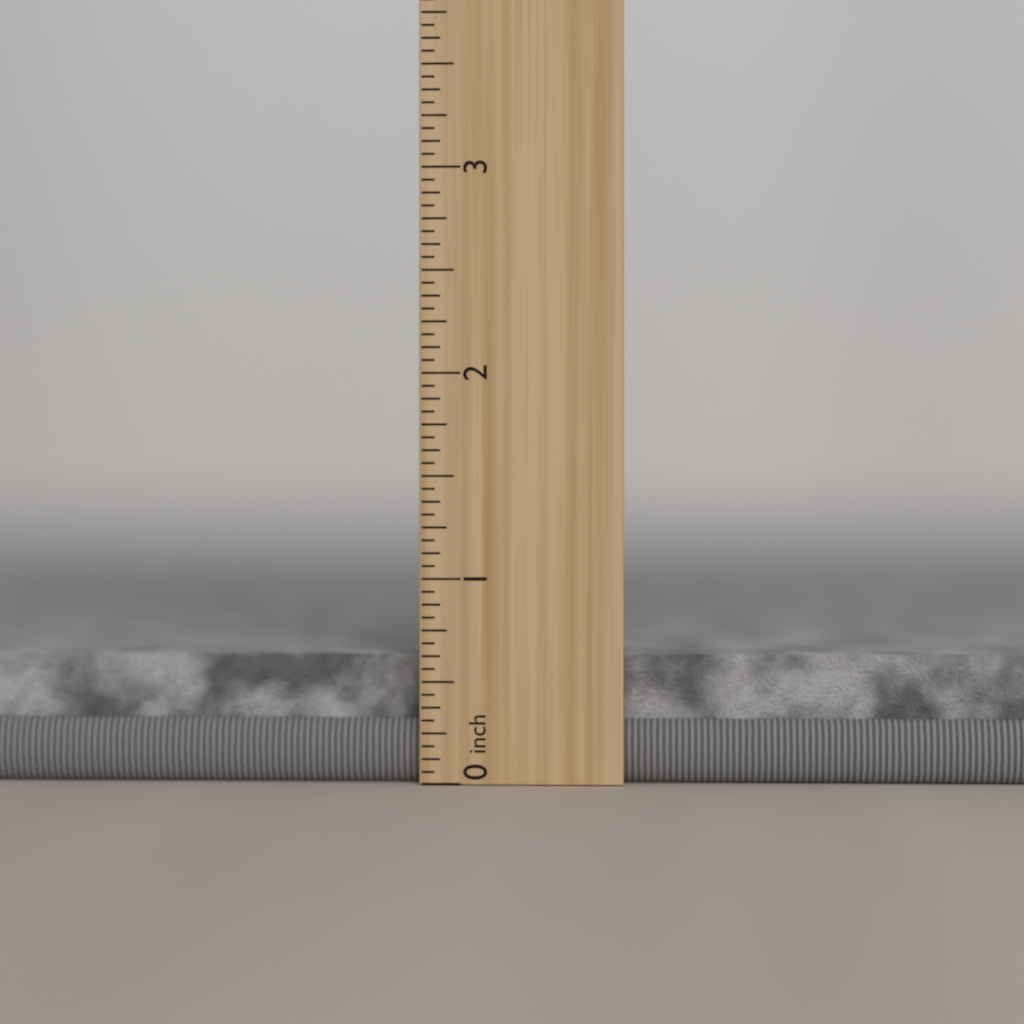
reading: 0.6250 inch
